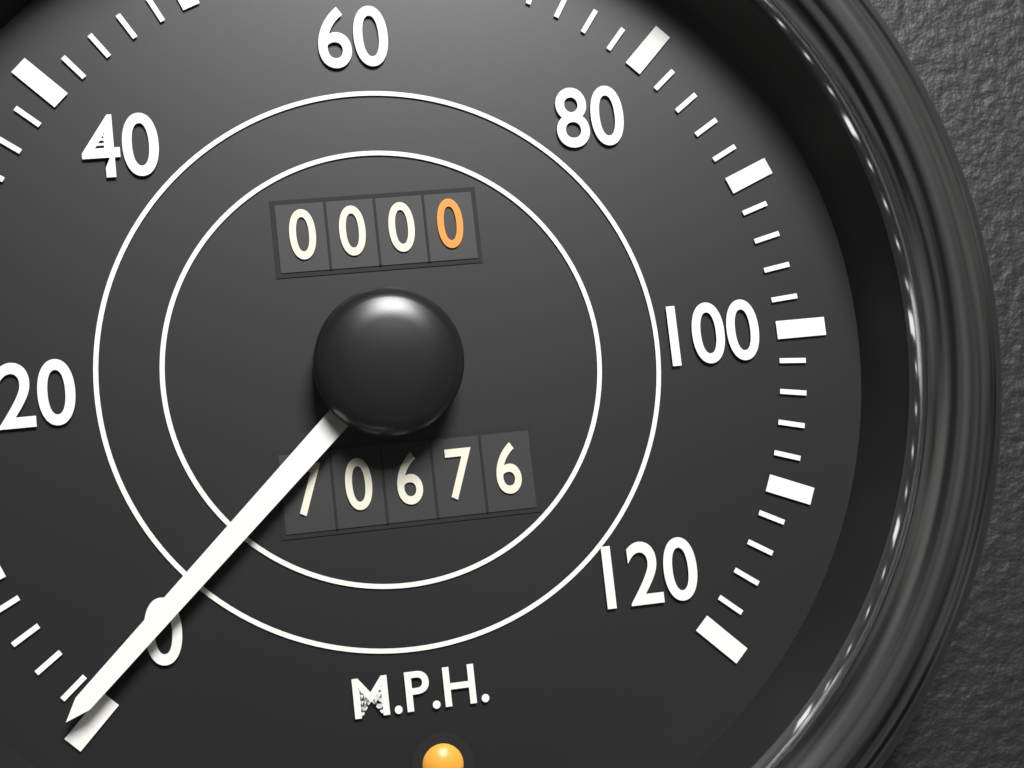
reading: 1 mph
